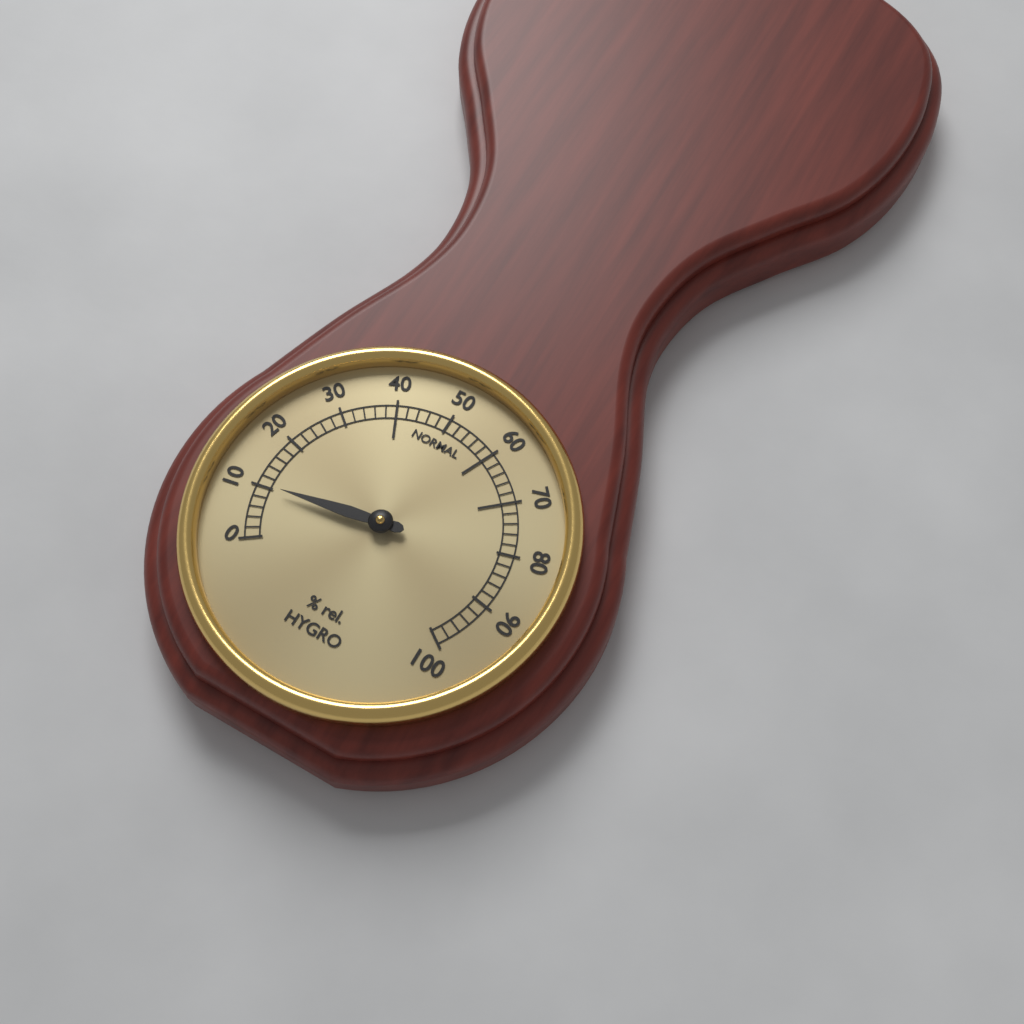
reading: 10 % rel.
